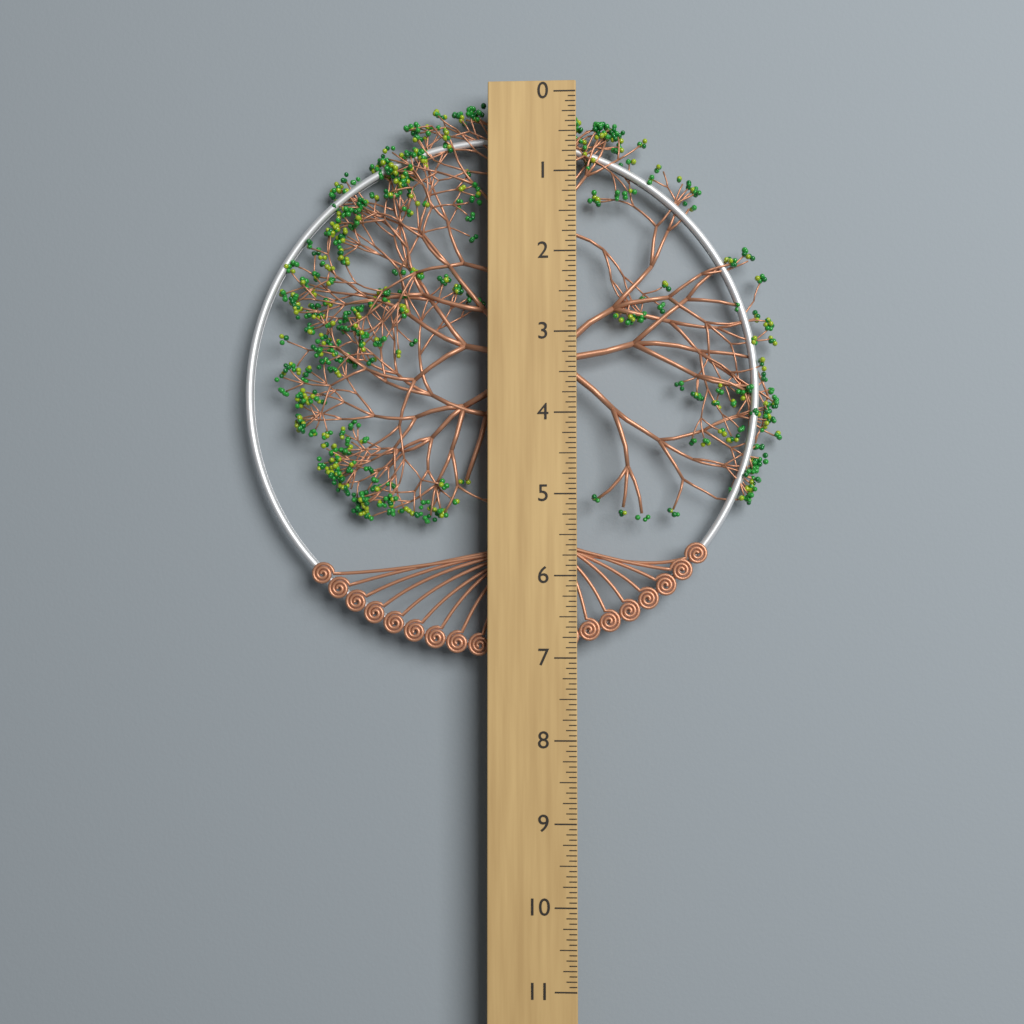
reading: 7.0000 (no unit)
